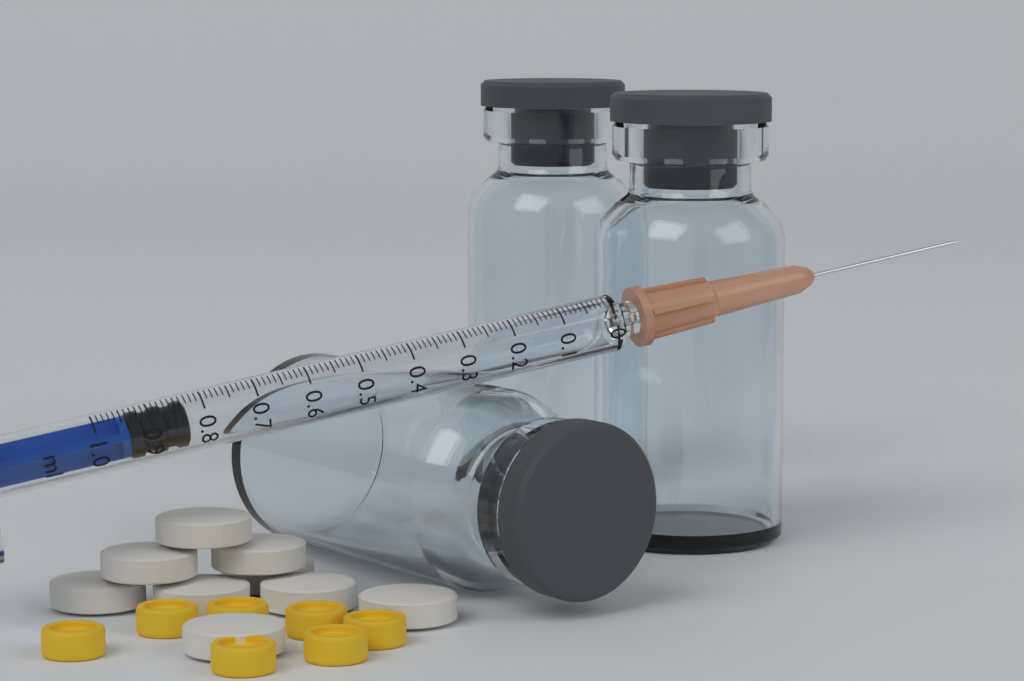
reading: 0.83 ml
